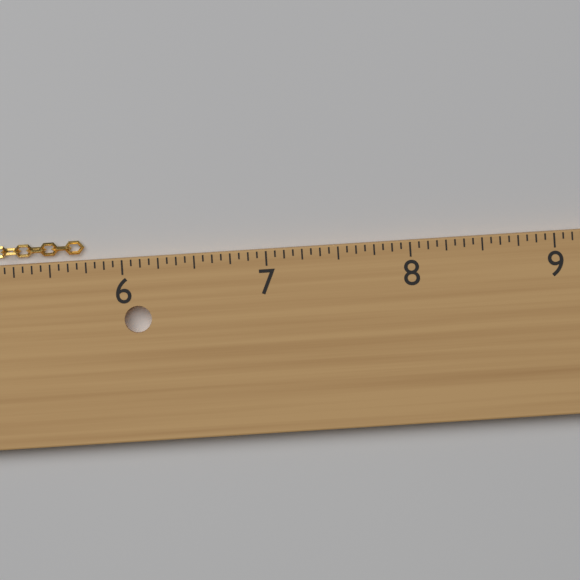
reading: 5.7500 in
